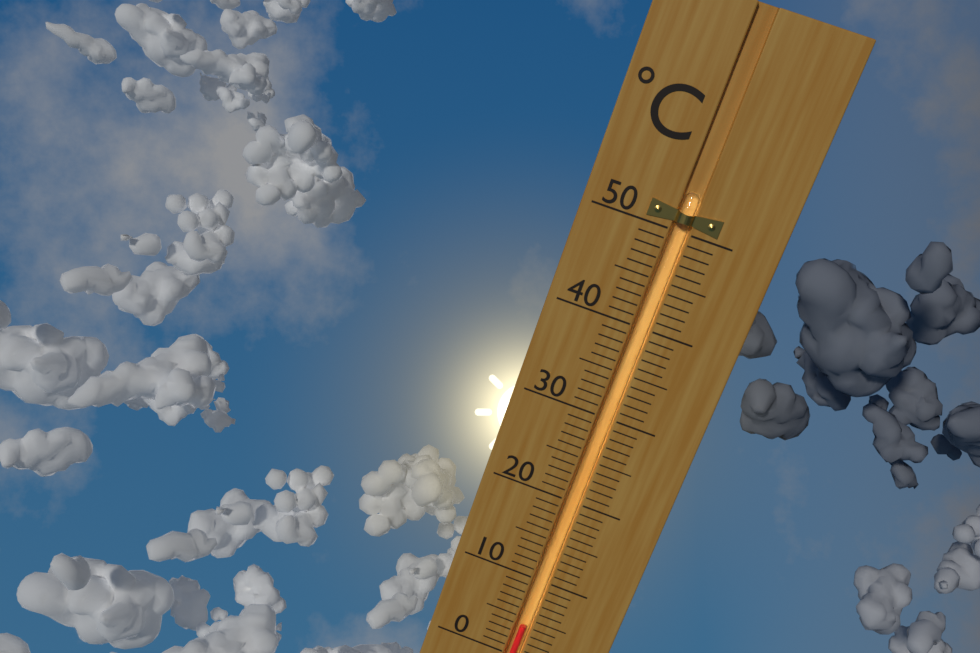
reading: 4 °C
